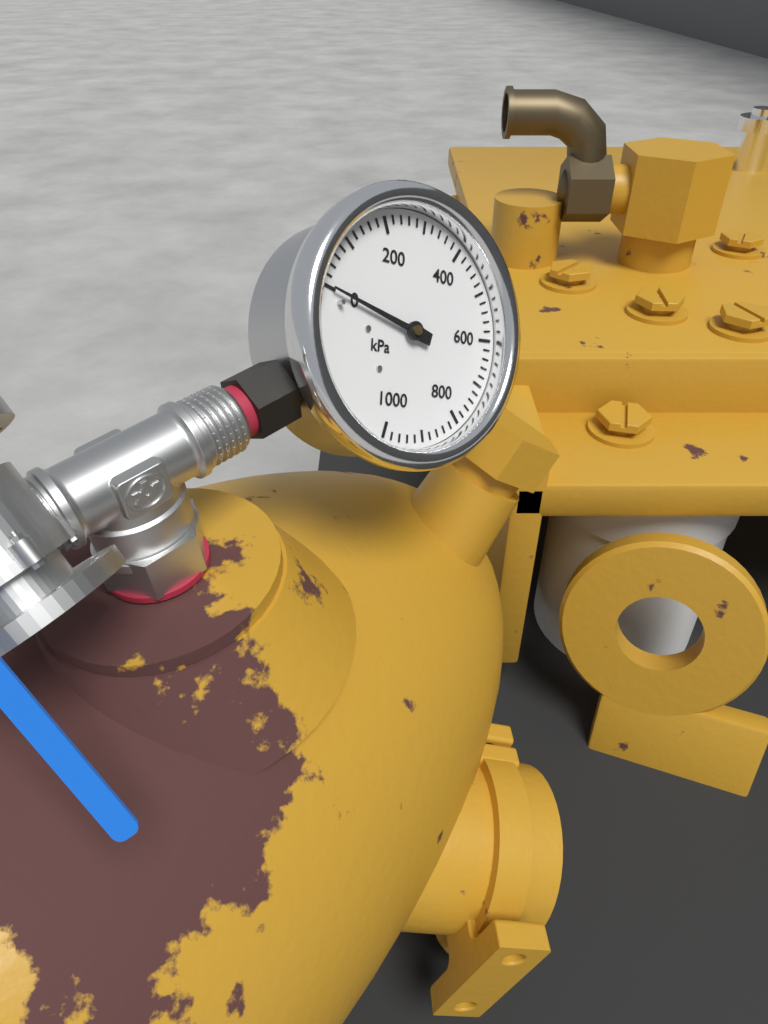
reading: 0 kPa
